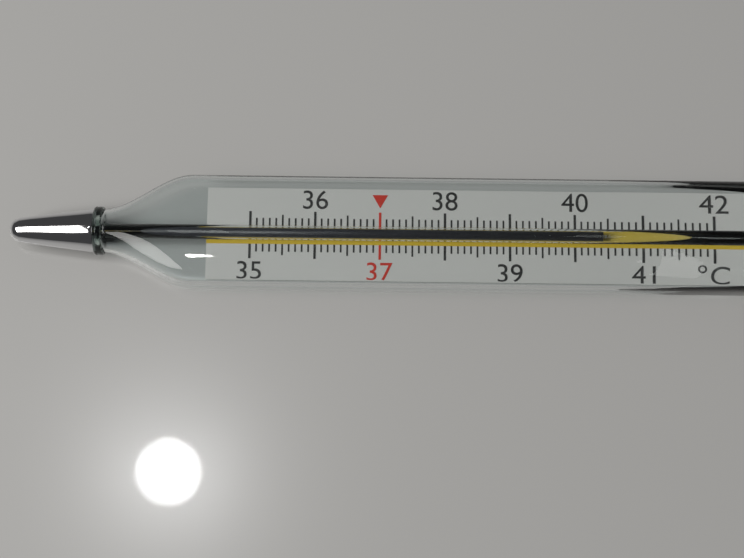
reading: 40.4 °C
